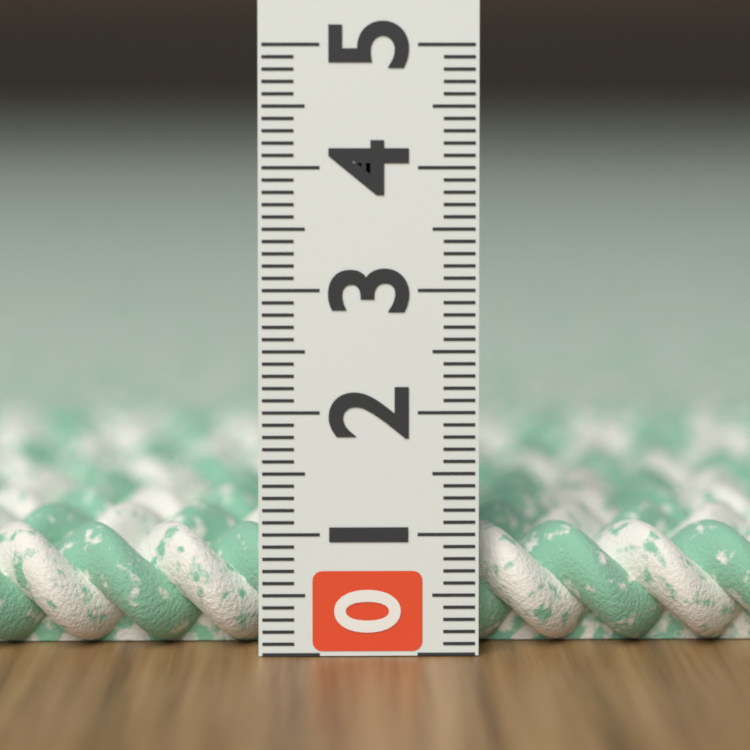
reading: 1.0 (no unit)
